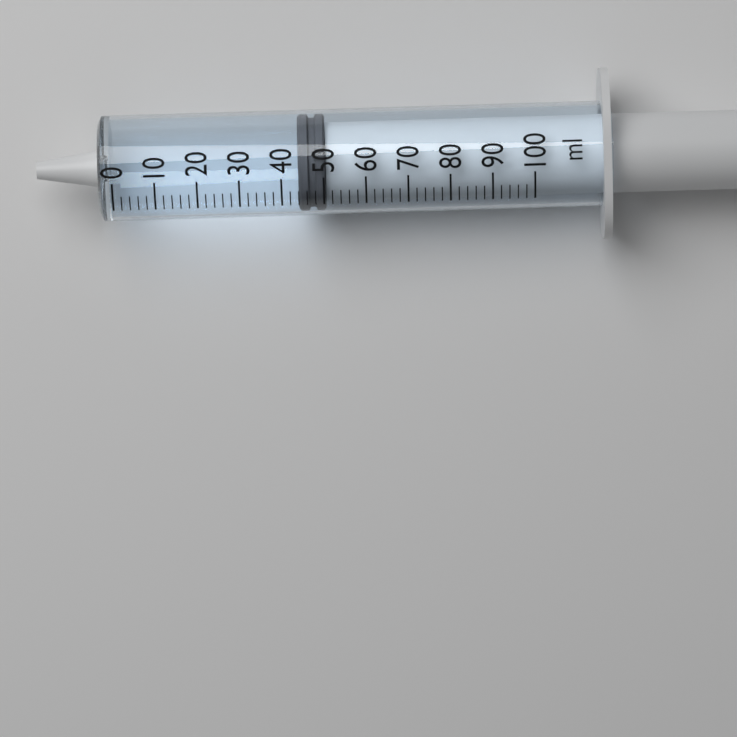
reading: 44 ml
